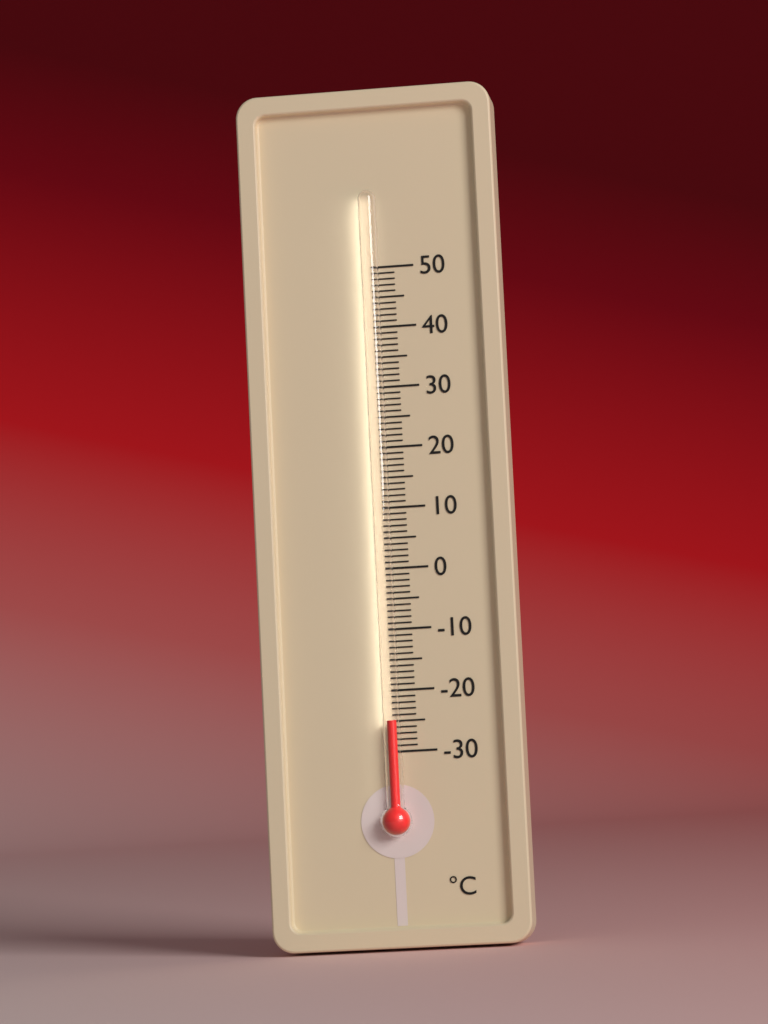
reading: -25 °C
